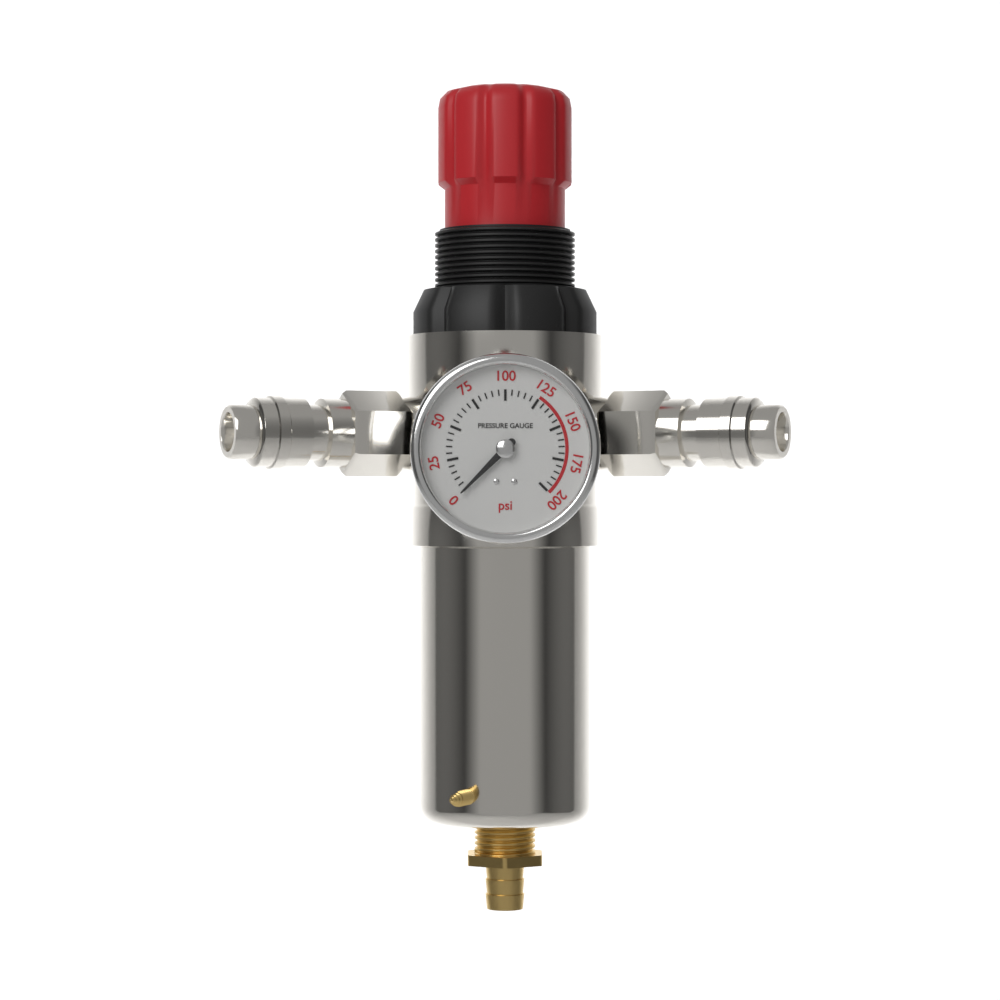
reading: 0 psi
